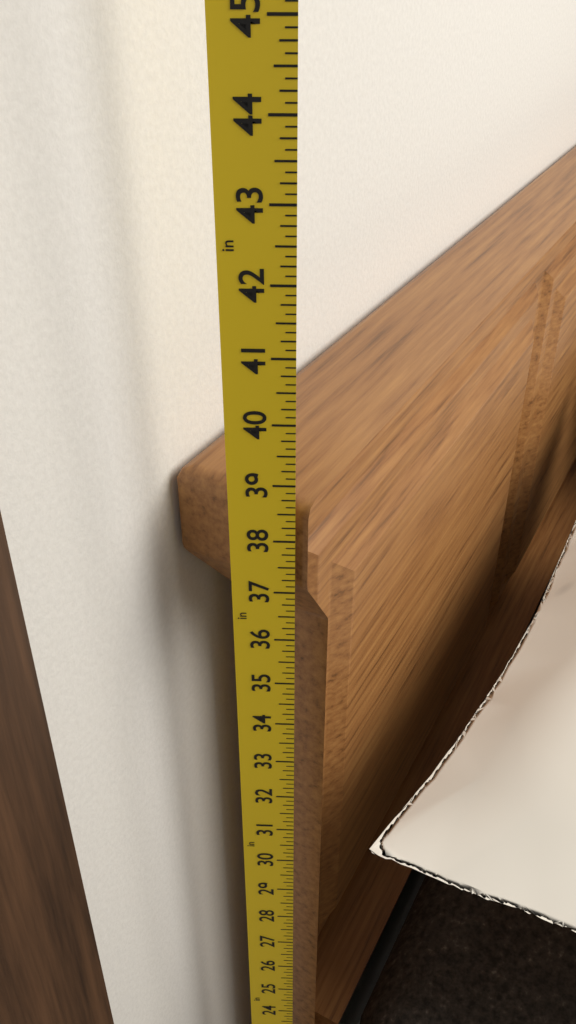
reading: 38.625 in
